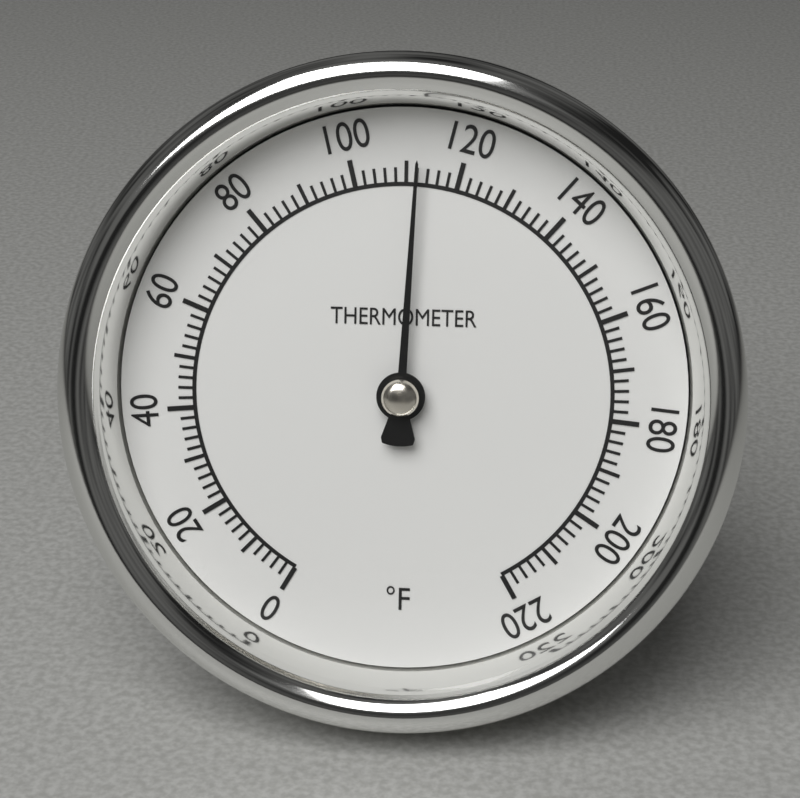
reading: 112 °F
